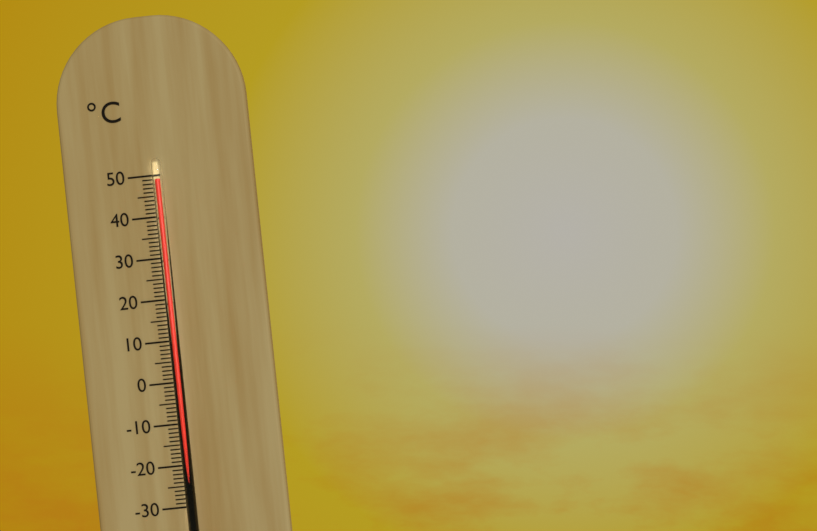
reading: 49 °C
